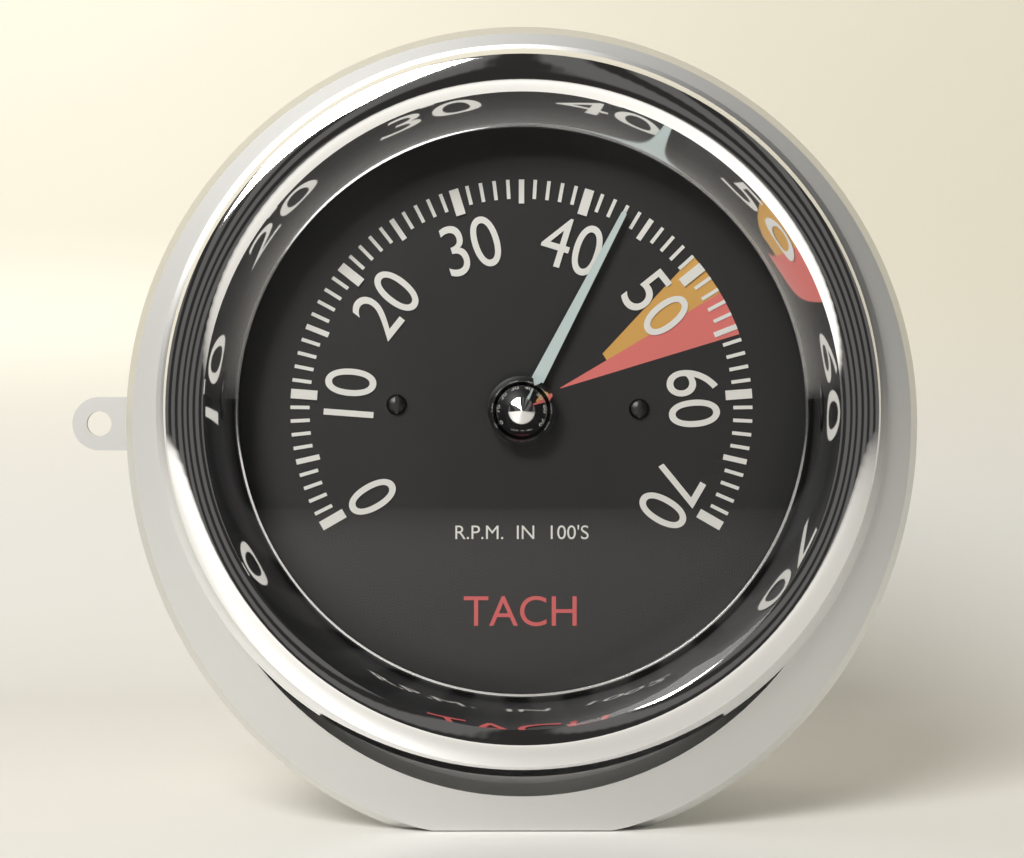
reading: 43 RPM x100
